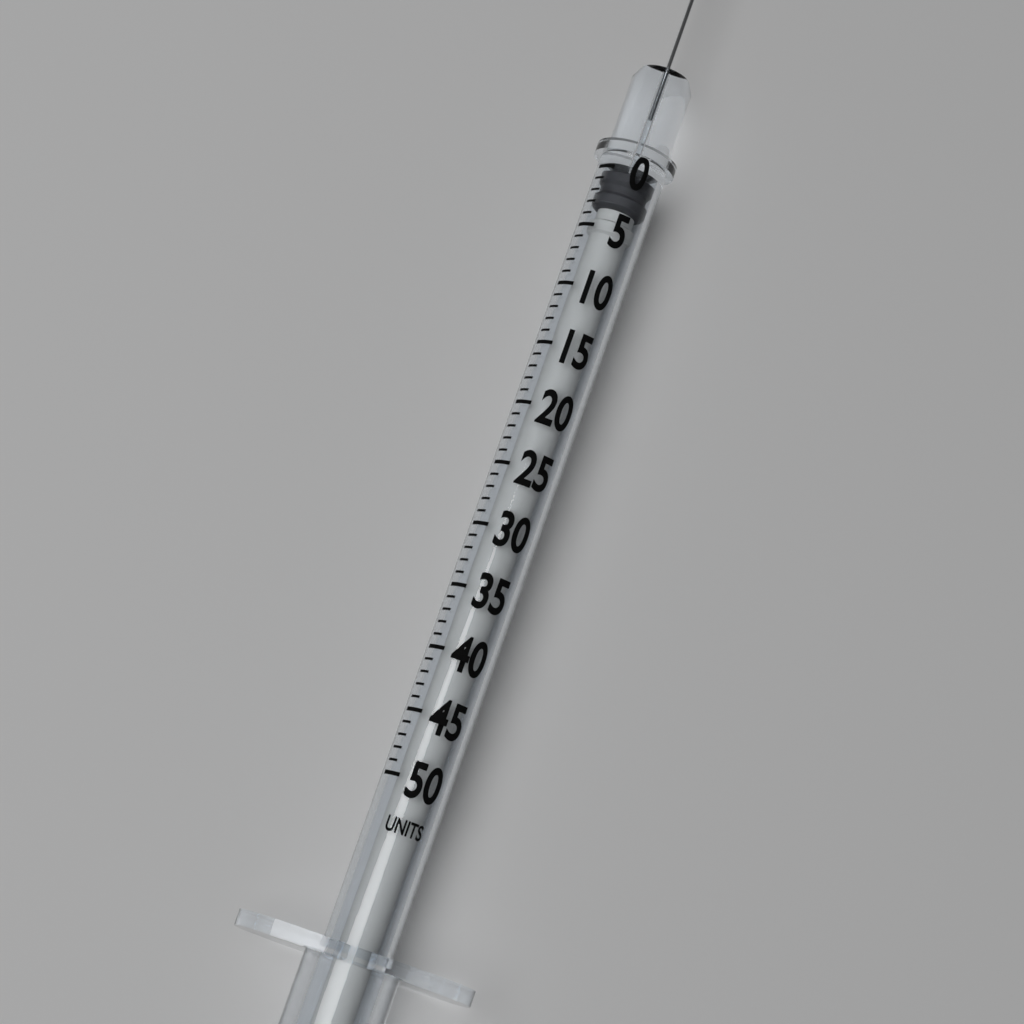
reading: 0 units
